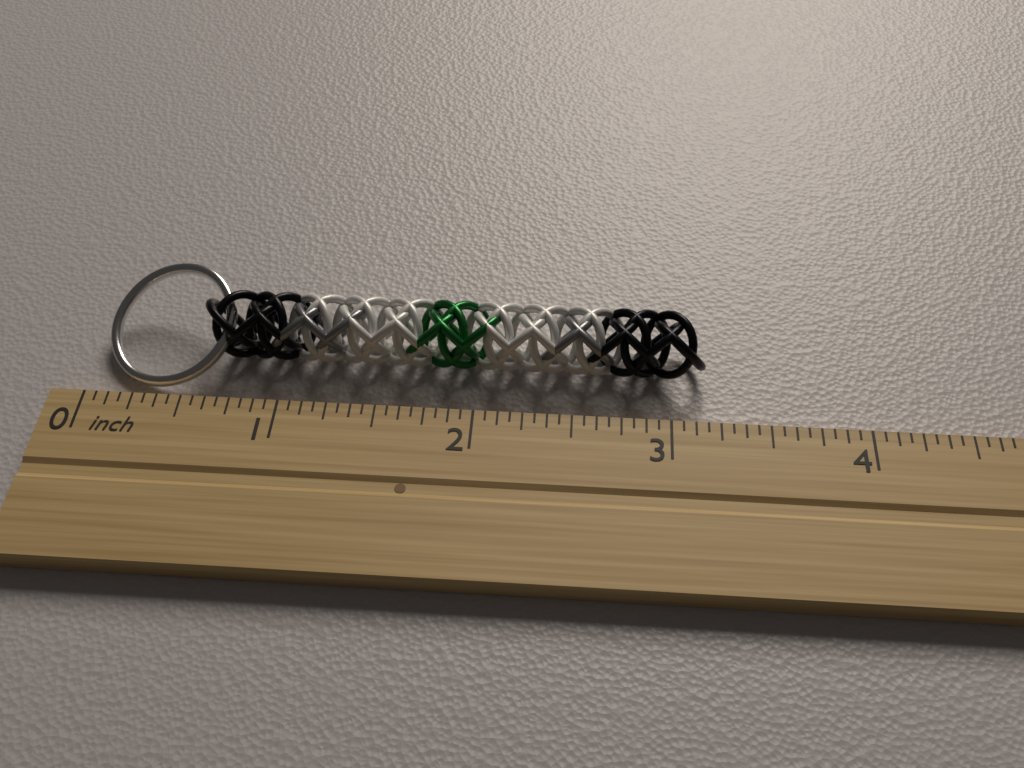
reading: 3.1875 inch
